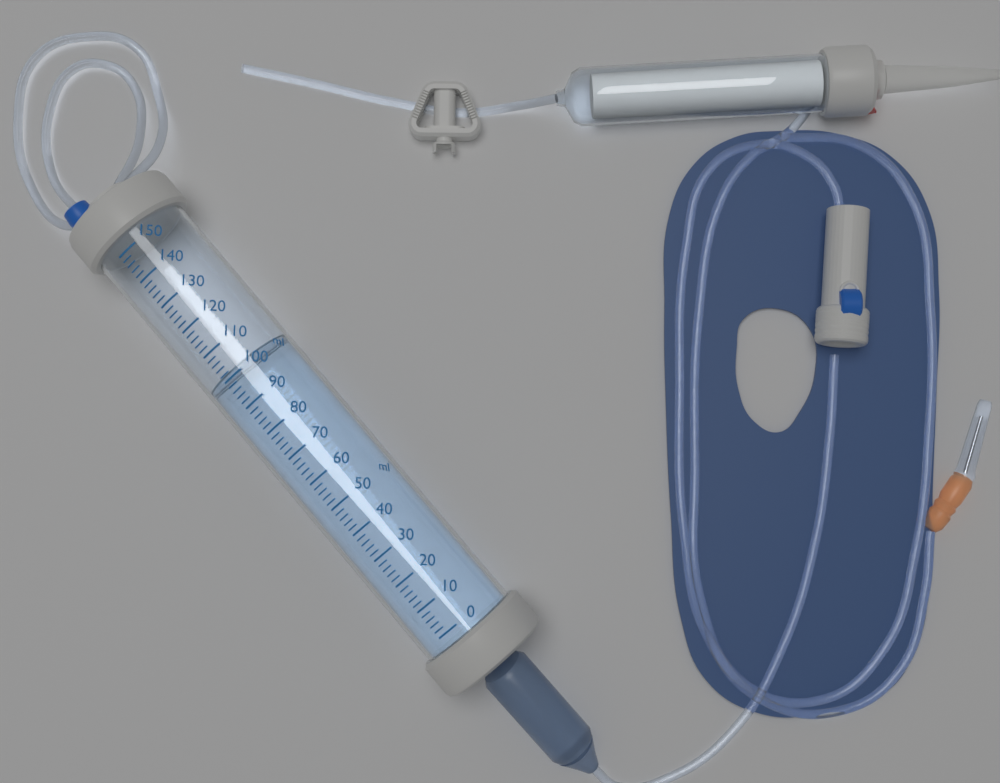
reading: 102 ml
